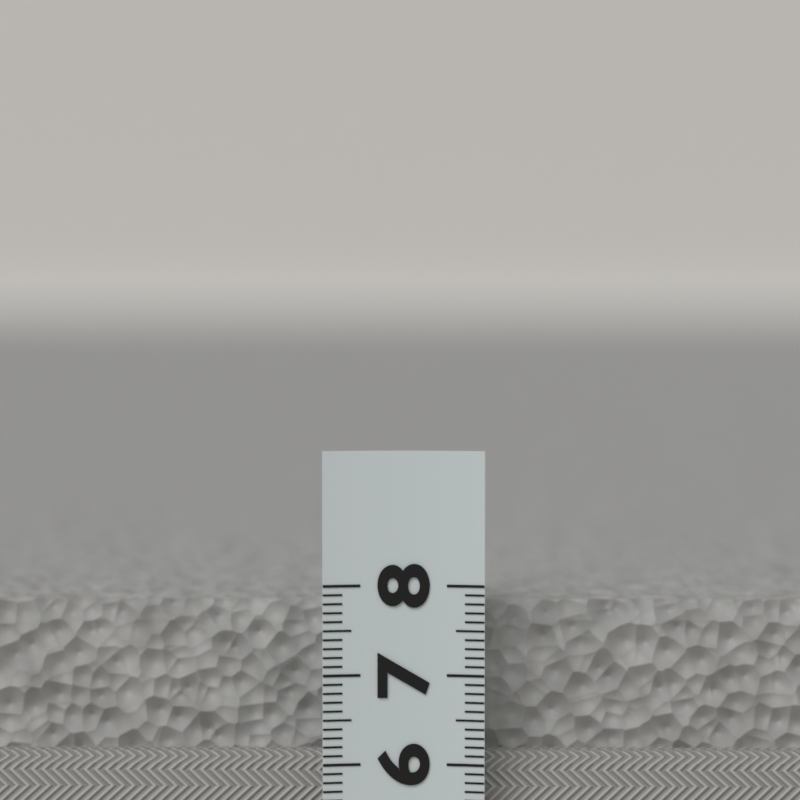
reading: 7.7 (no unit)
